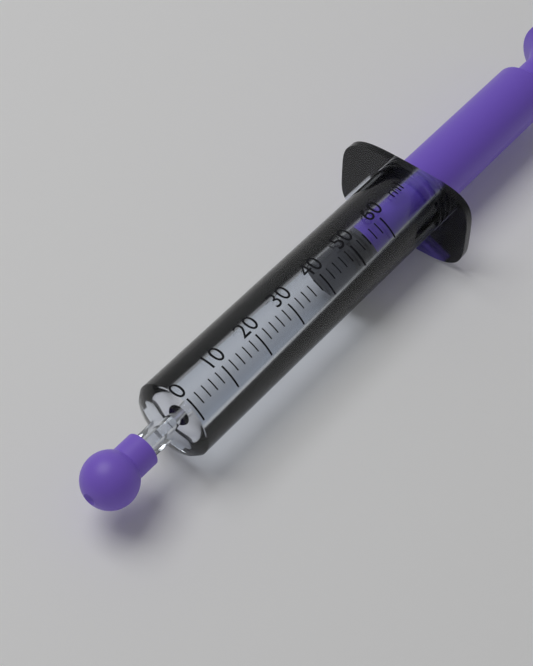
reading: 48 ml
